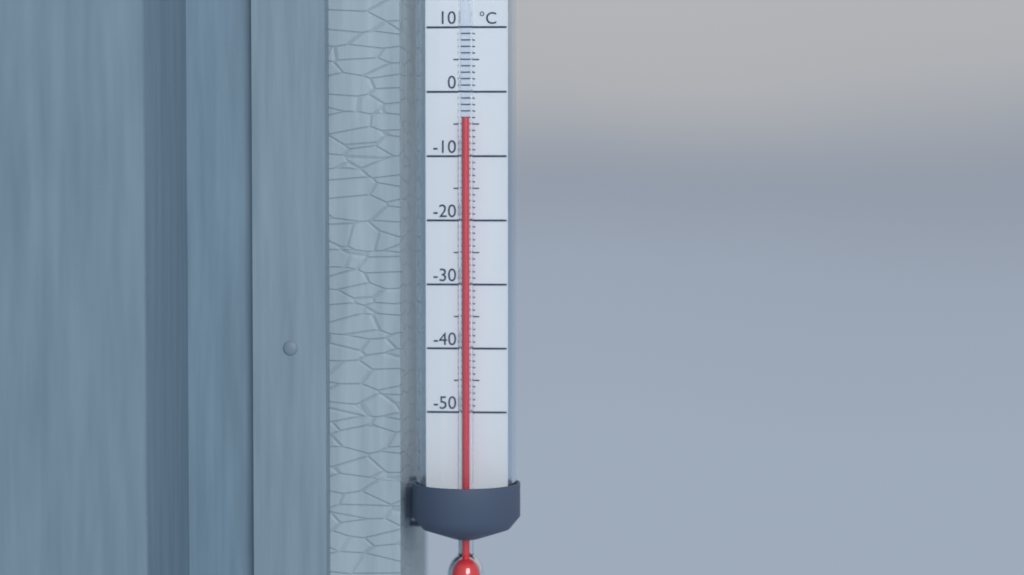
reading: -4 °C
